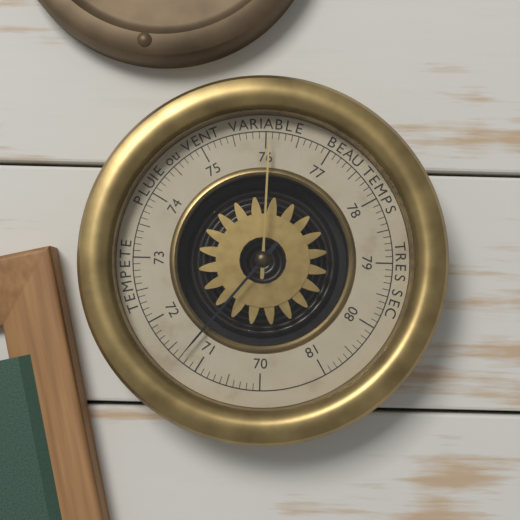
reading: 71.3 (no unit)
